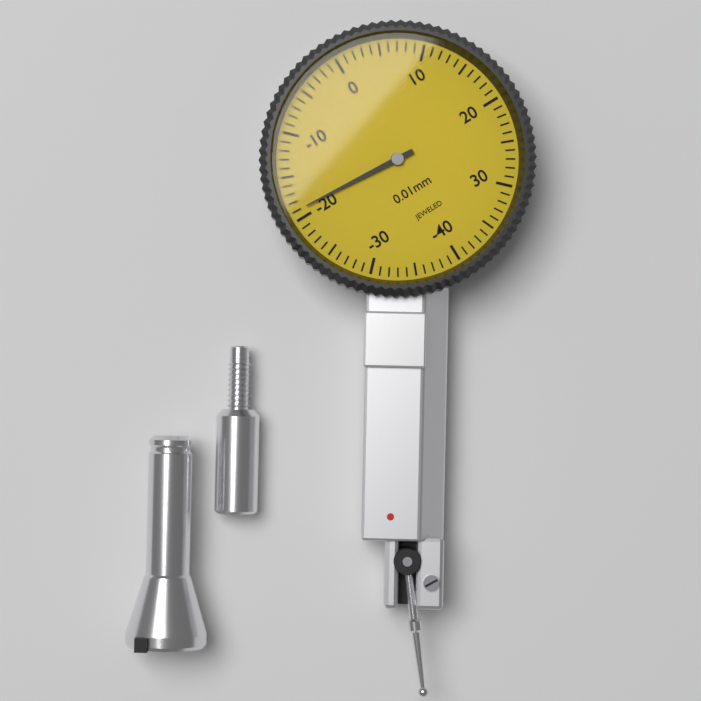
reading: -19 0.01mm
